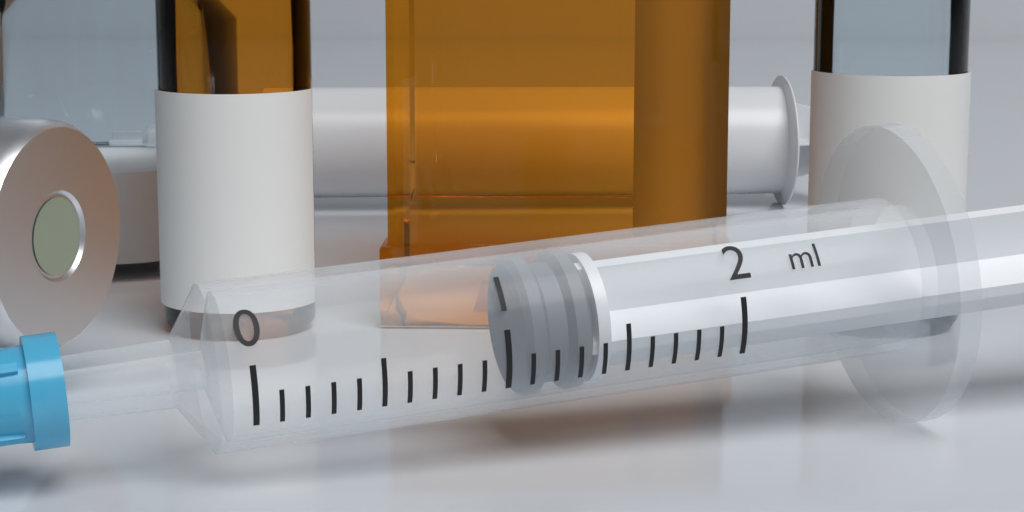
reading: 1.1 ml
